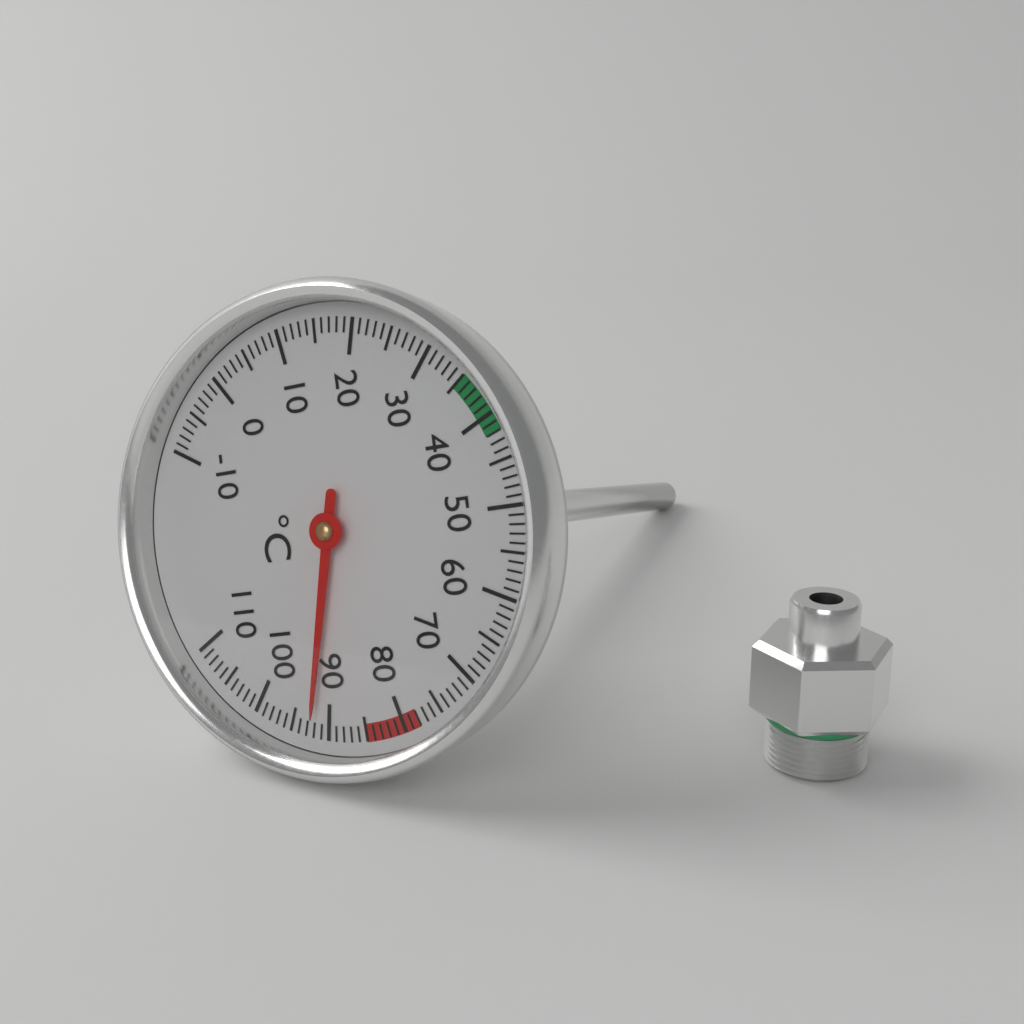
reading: 92 °C
